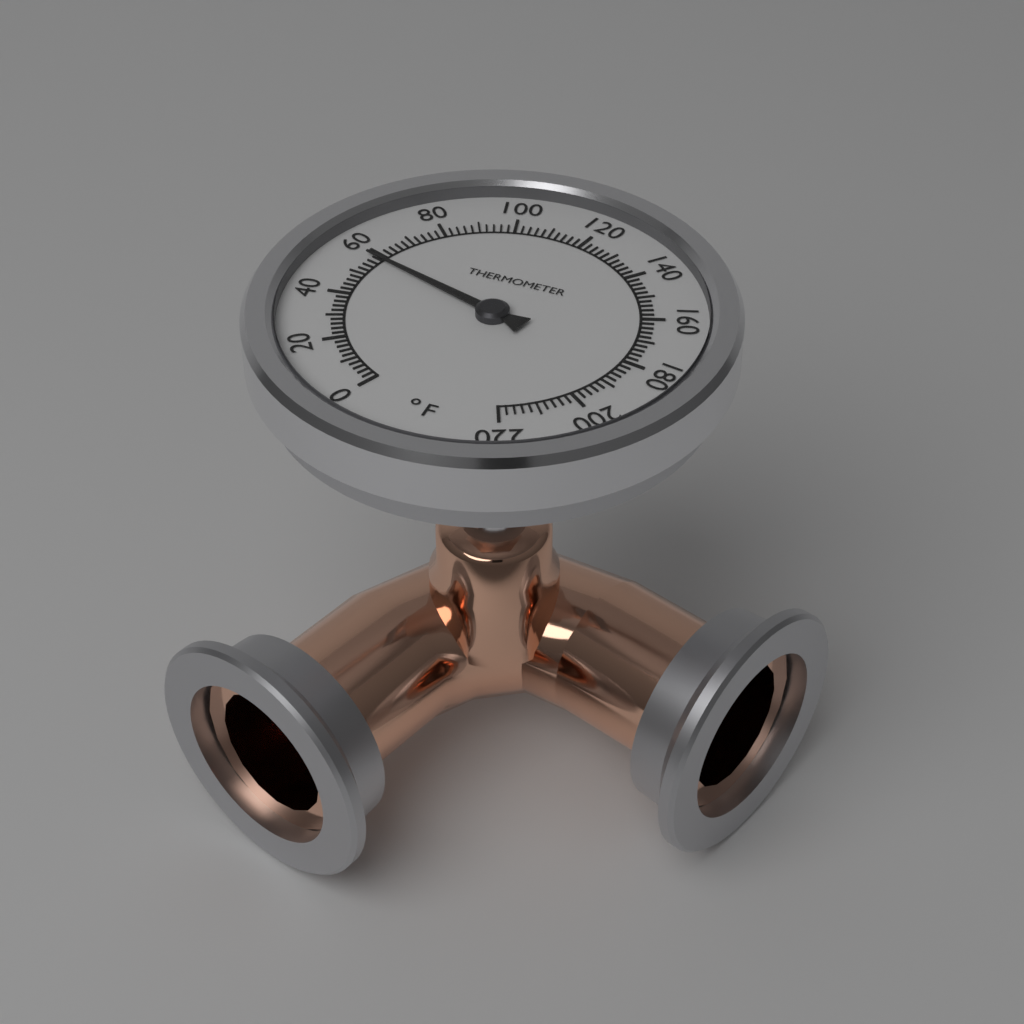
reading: 58 °F
